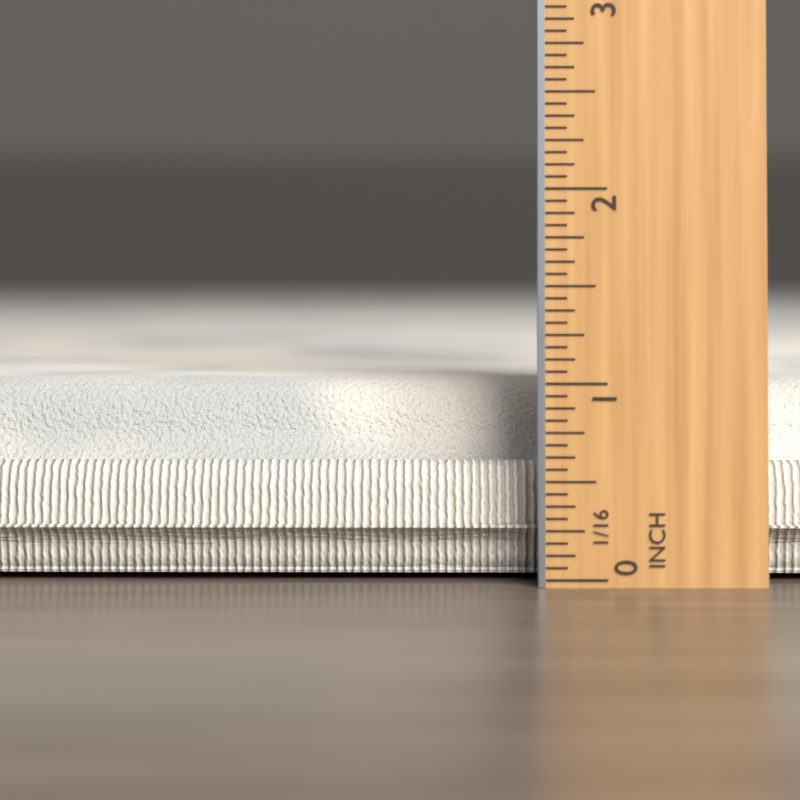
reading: 1.0000 in
